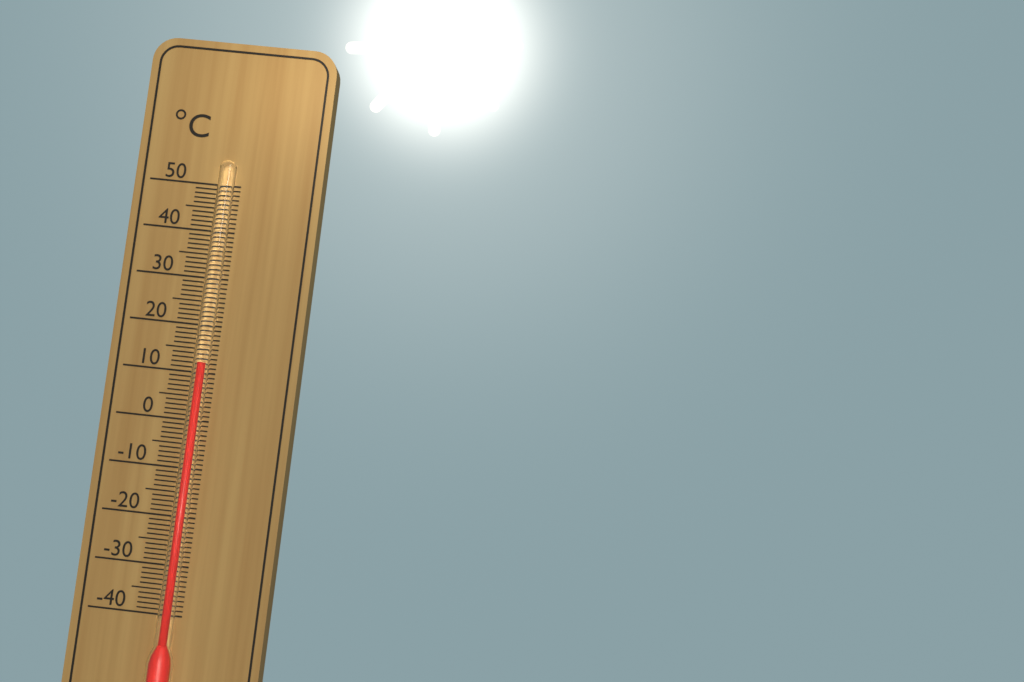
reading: 12 °C
